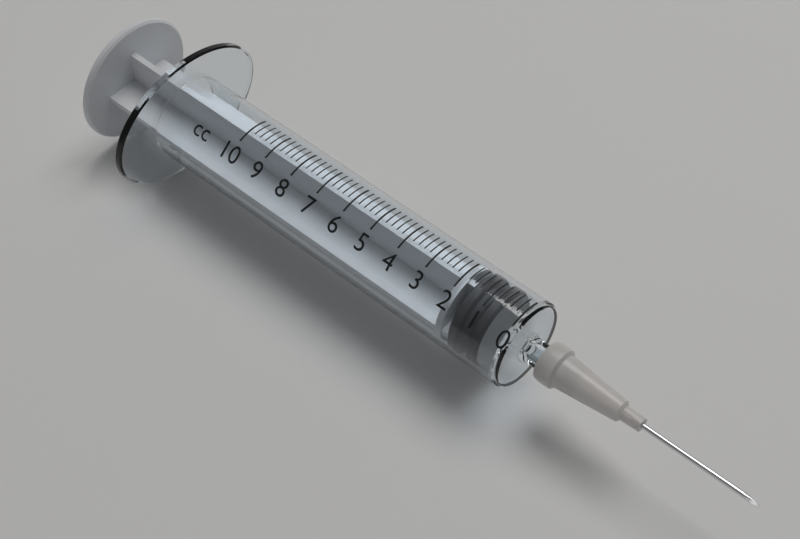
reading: 0.6 cc
